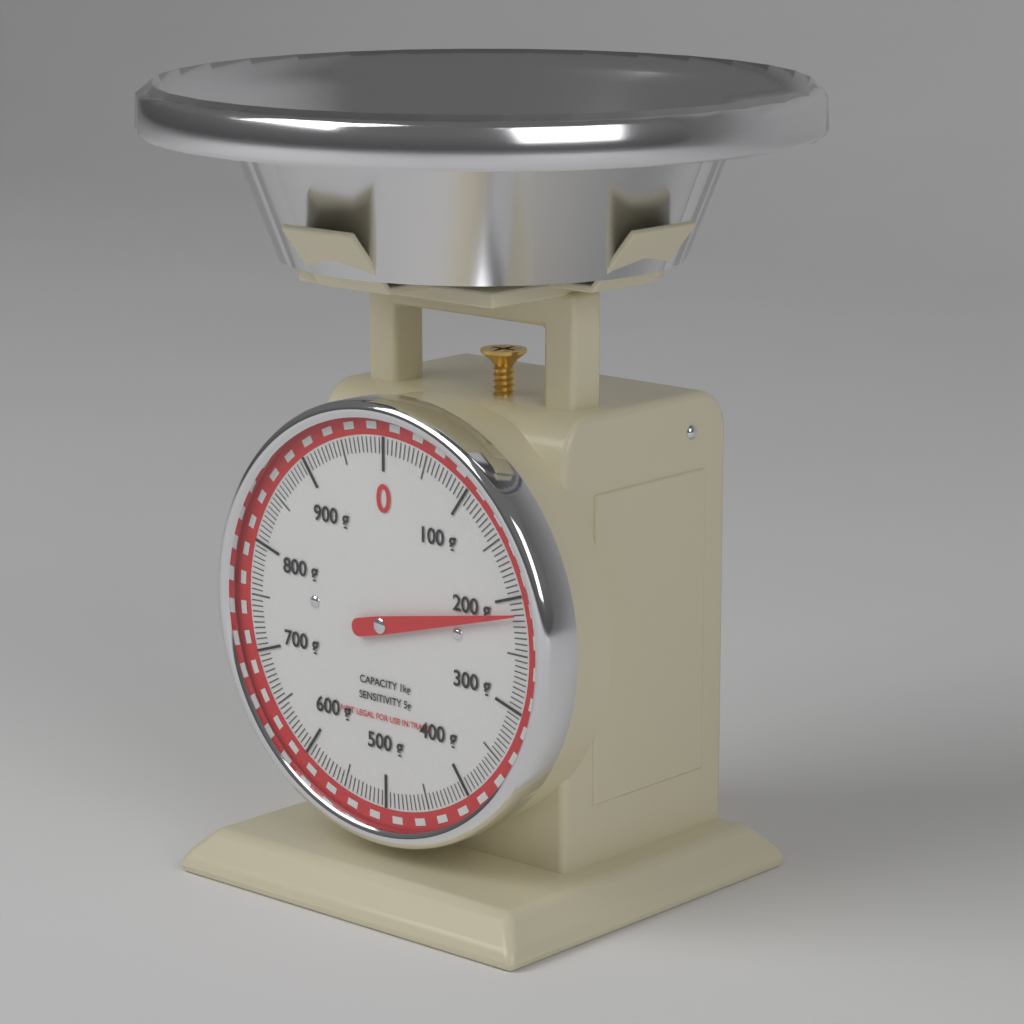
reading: 215 g
